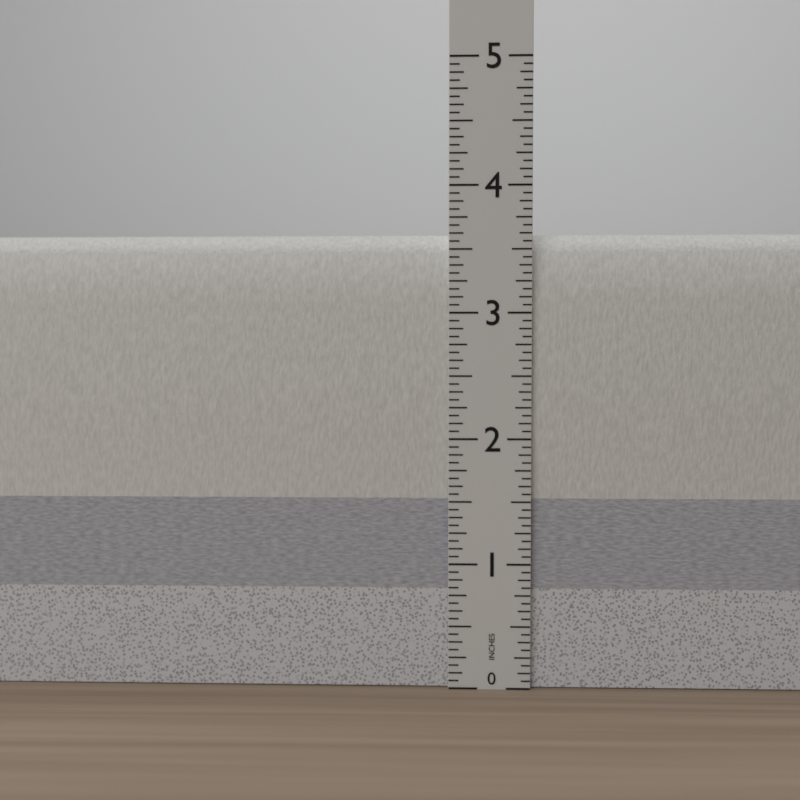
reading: 3.6250 in
